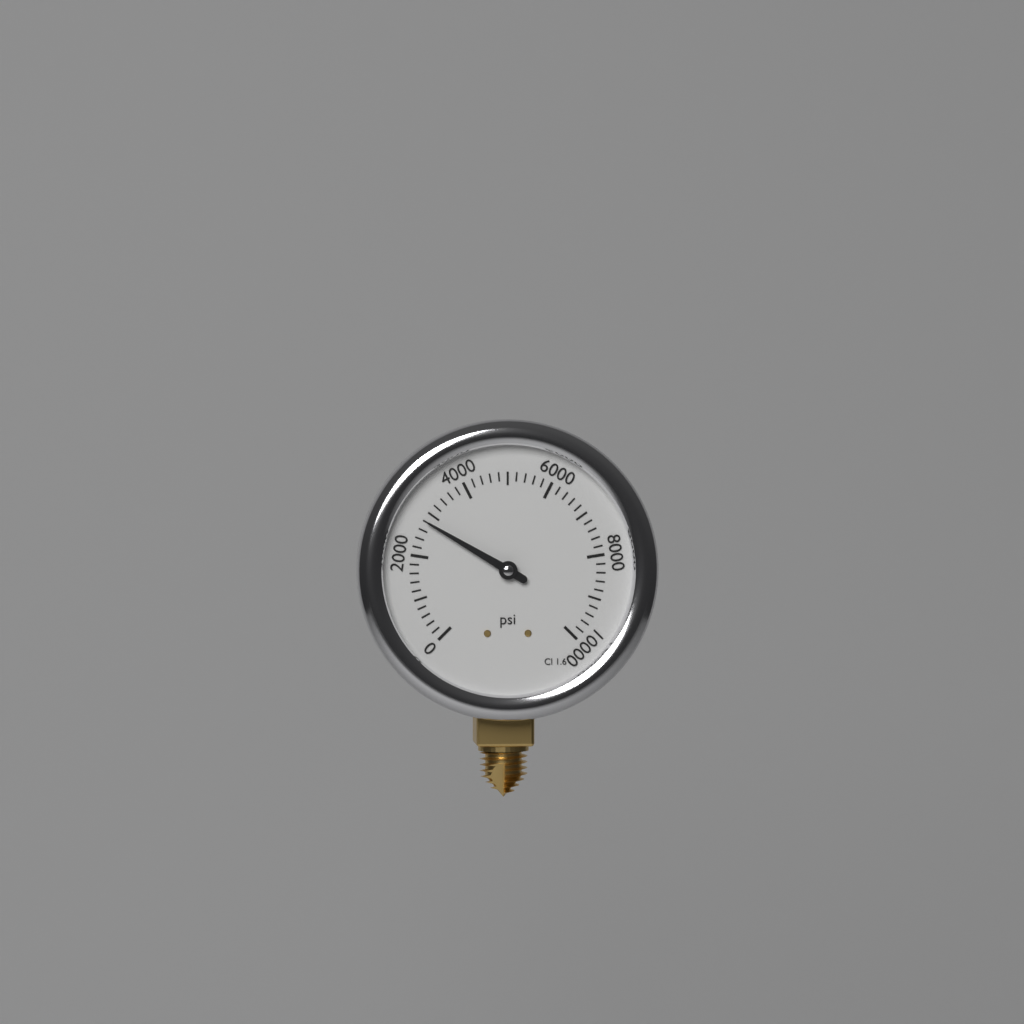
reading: 2800 psi
